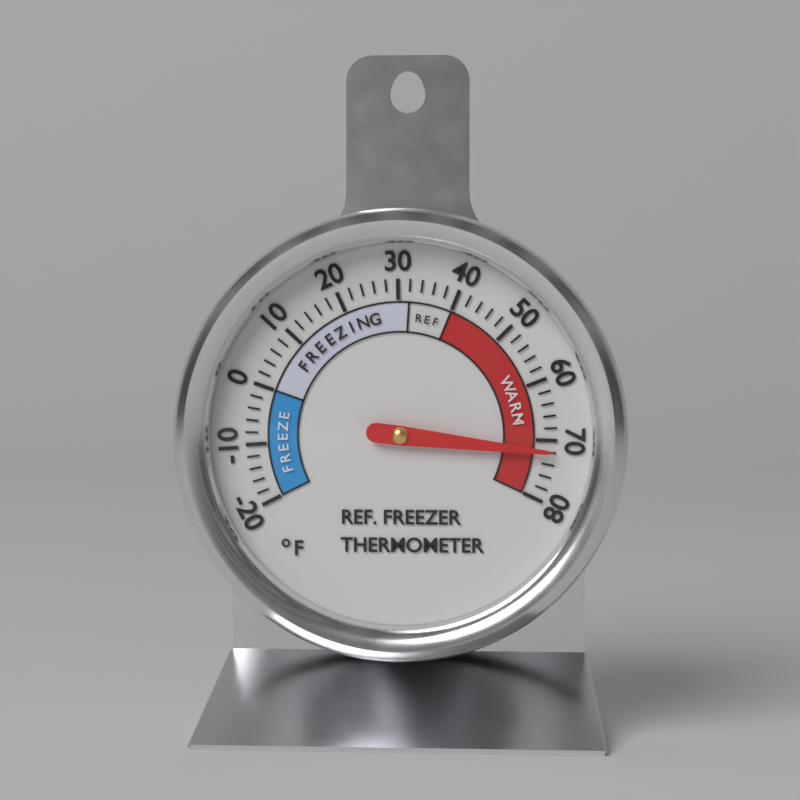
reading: 72 °F
